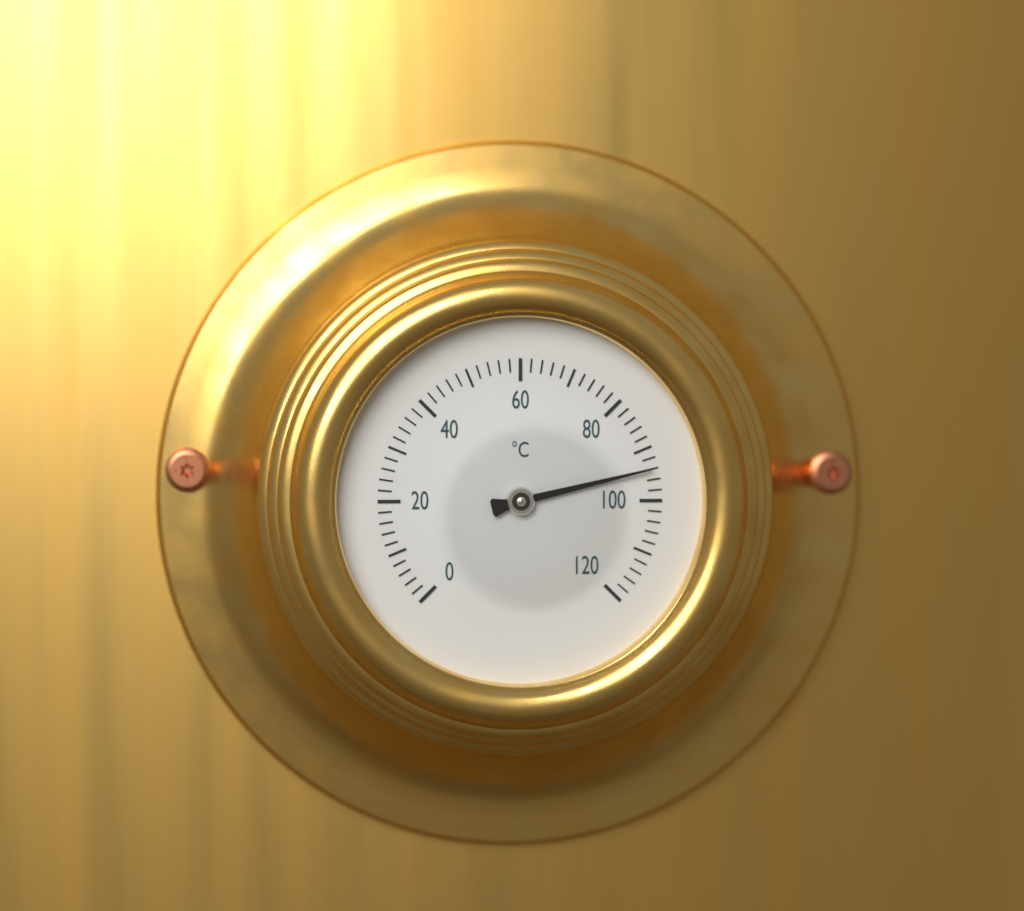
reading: 94 °C
